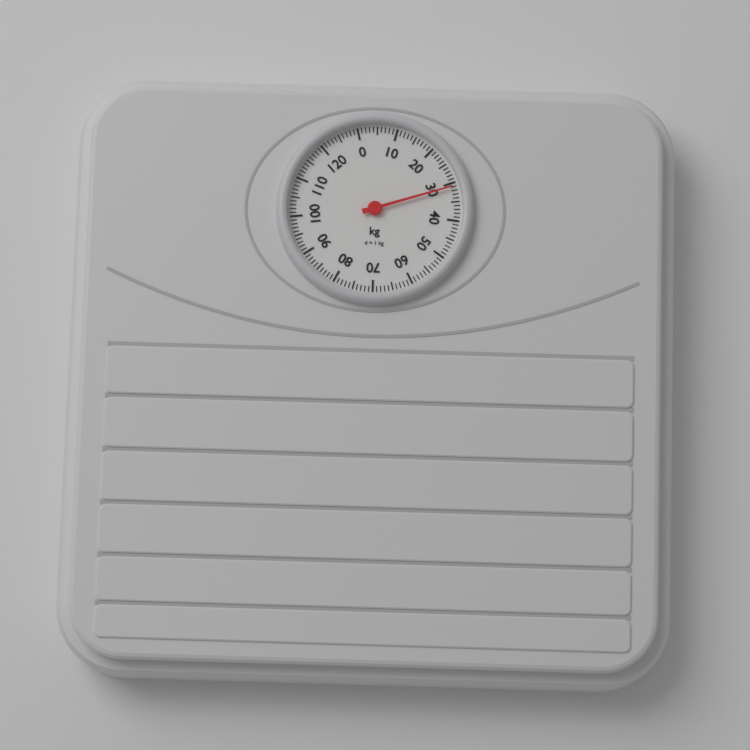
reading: 31 kg
